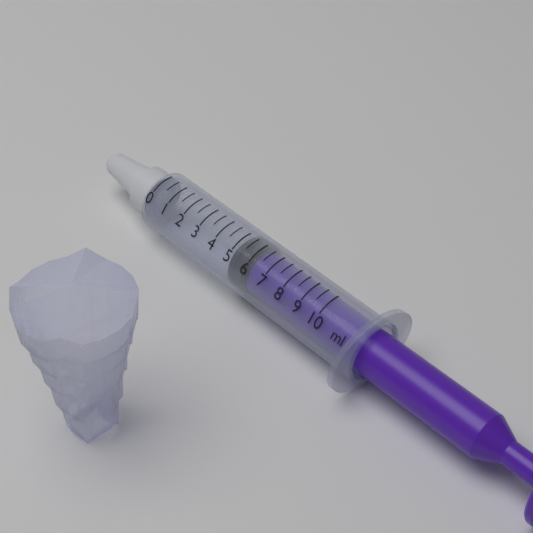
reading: 5.0 ml
